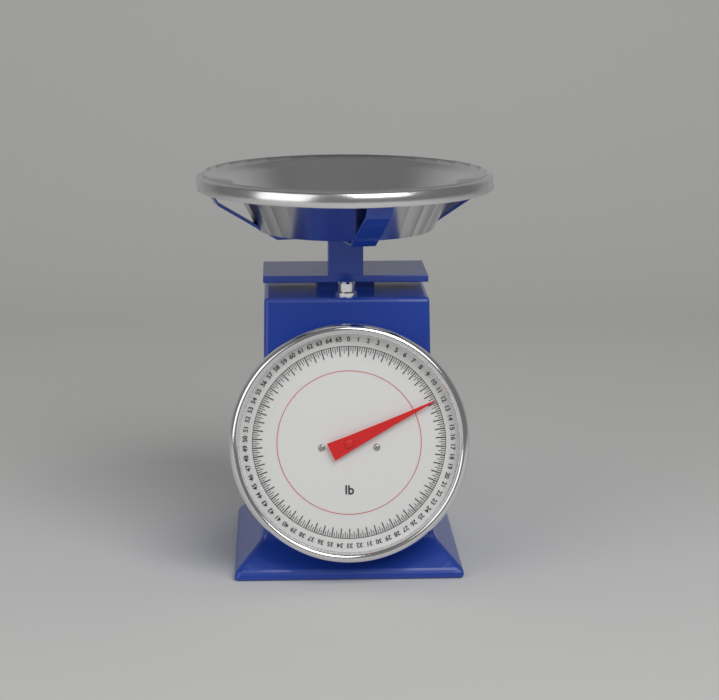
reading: 11.75 lb
